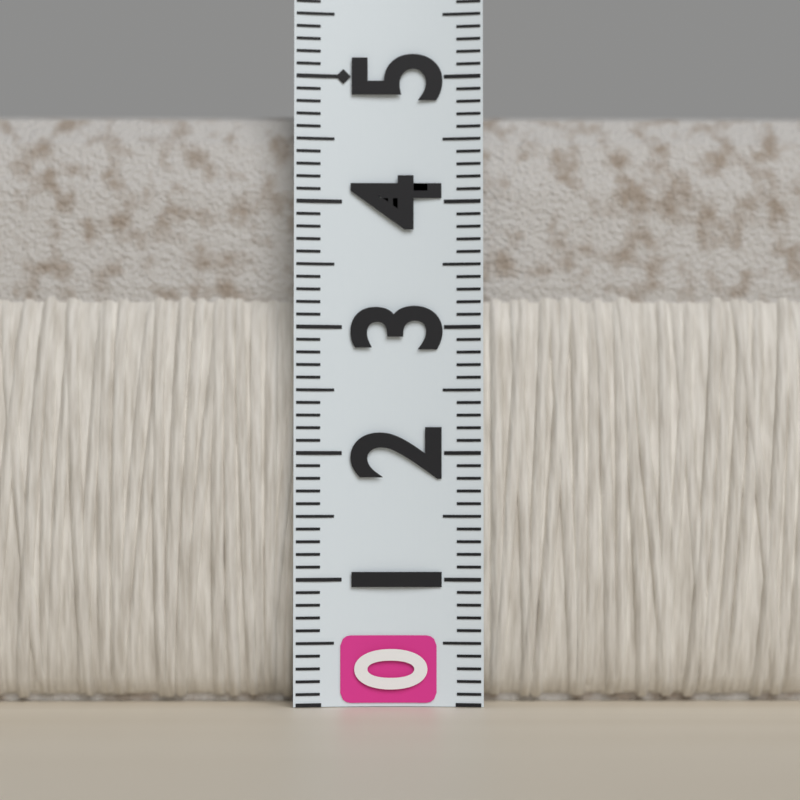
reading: 4.8 (no unit)
